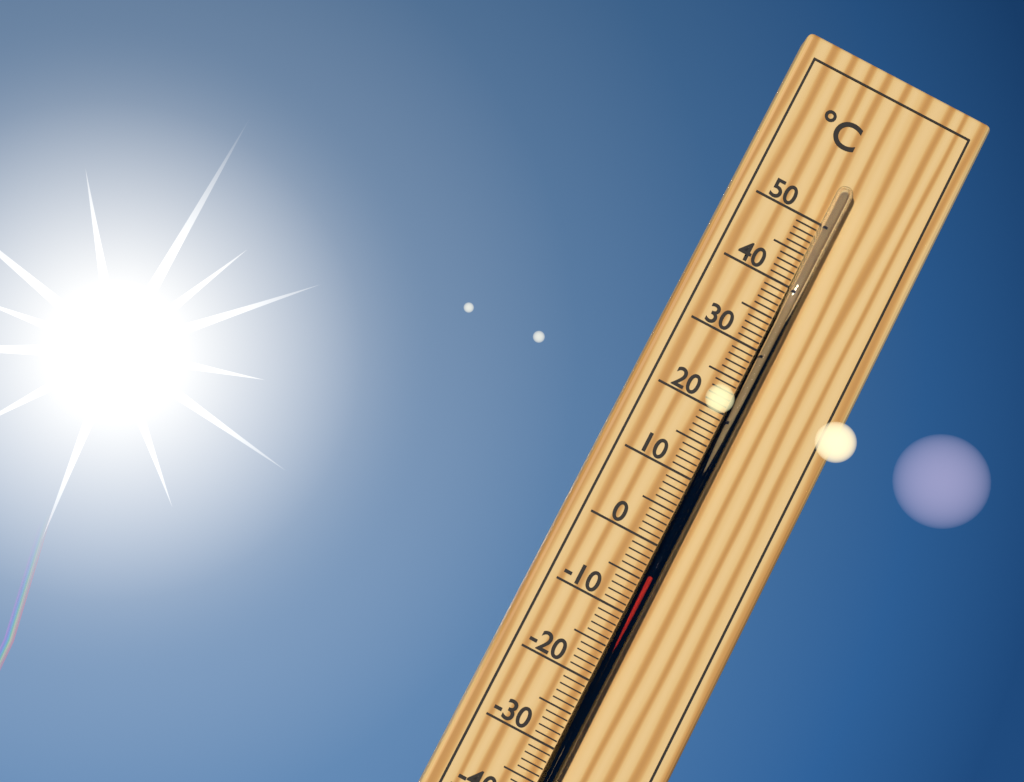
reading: -4 °C
